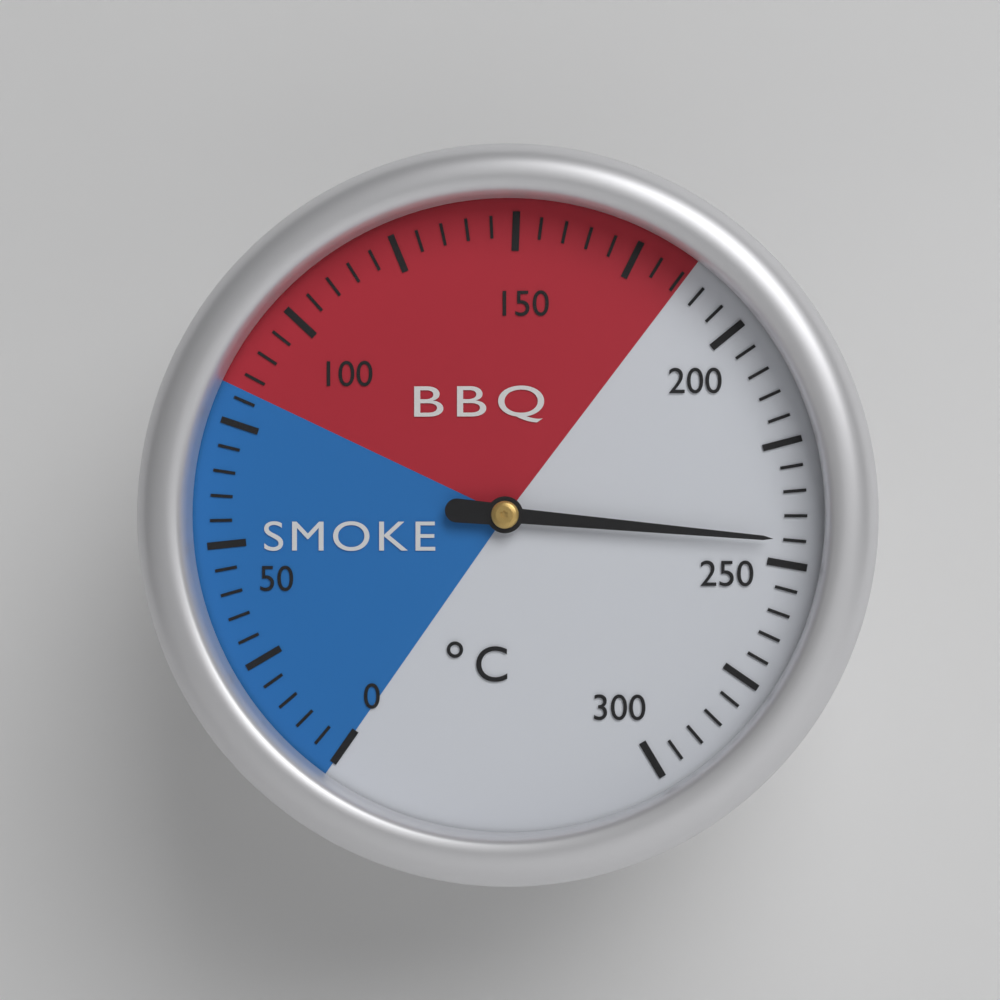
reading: 245 °C
